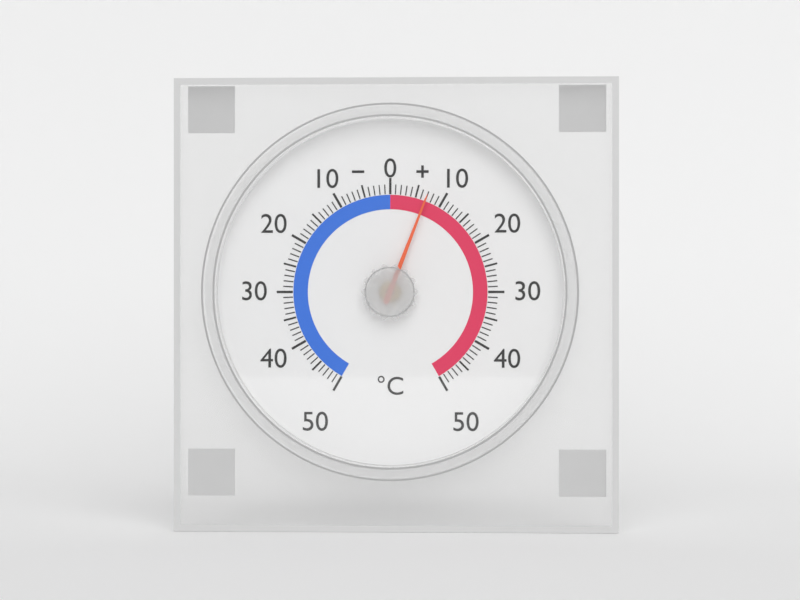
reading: 7 °C
